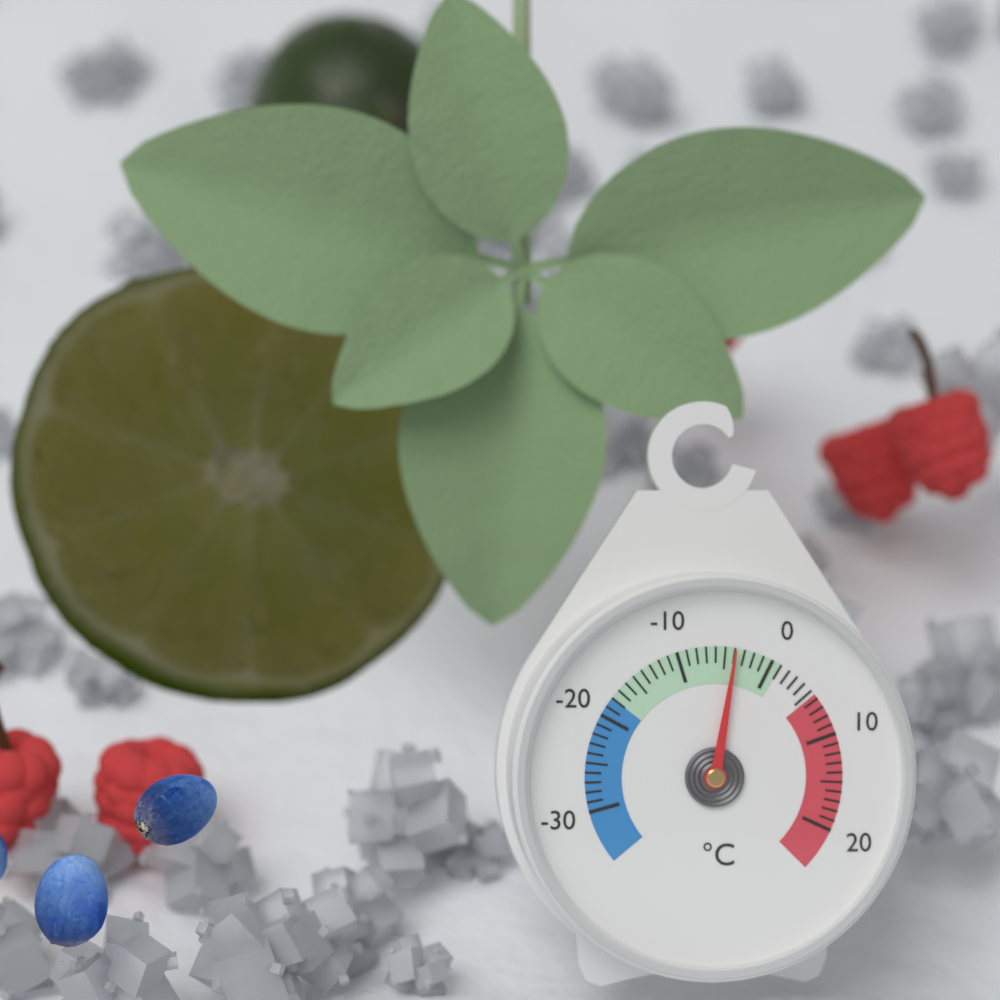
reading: -4 °C
